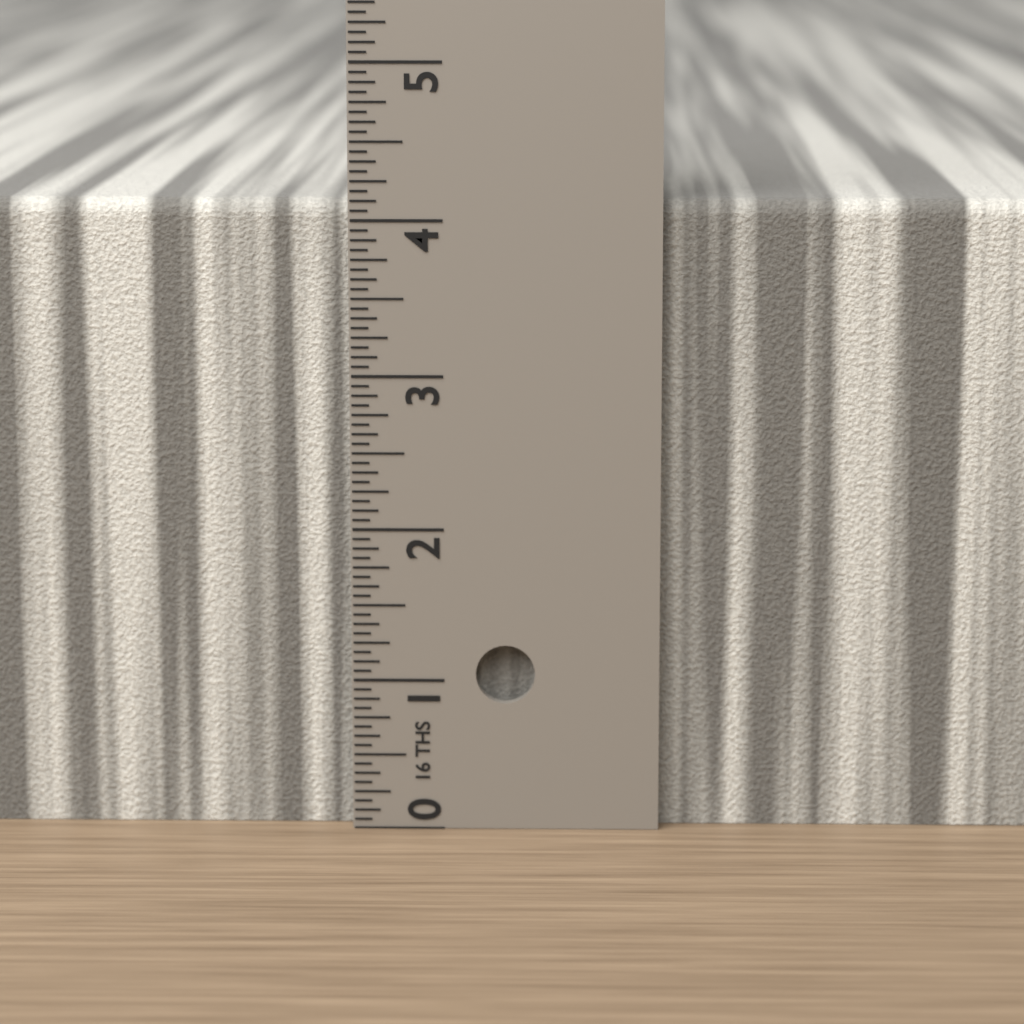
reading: 4.1250 in
